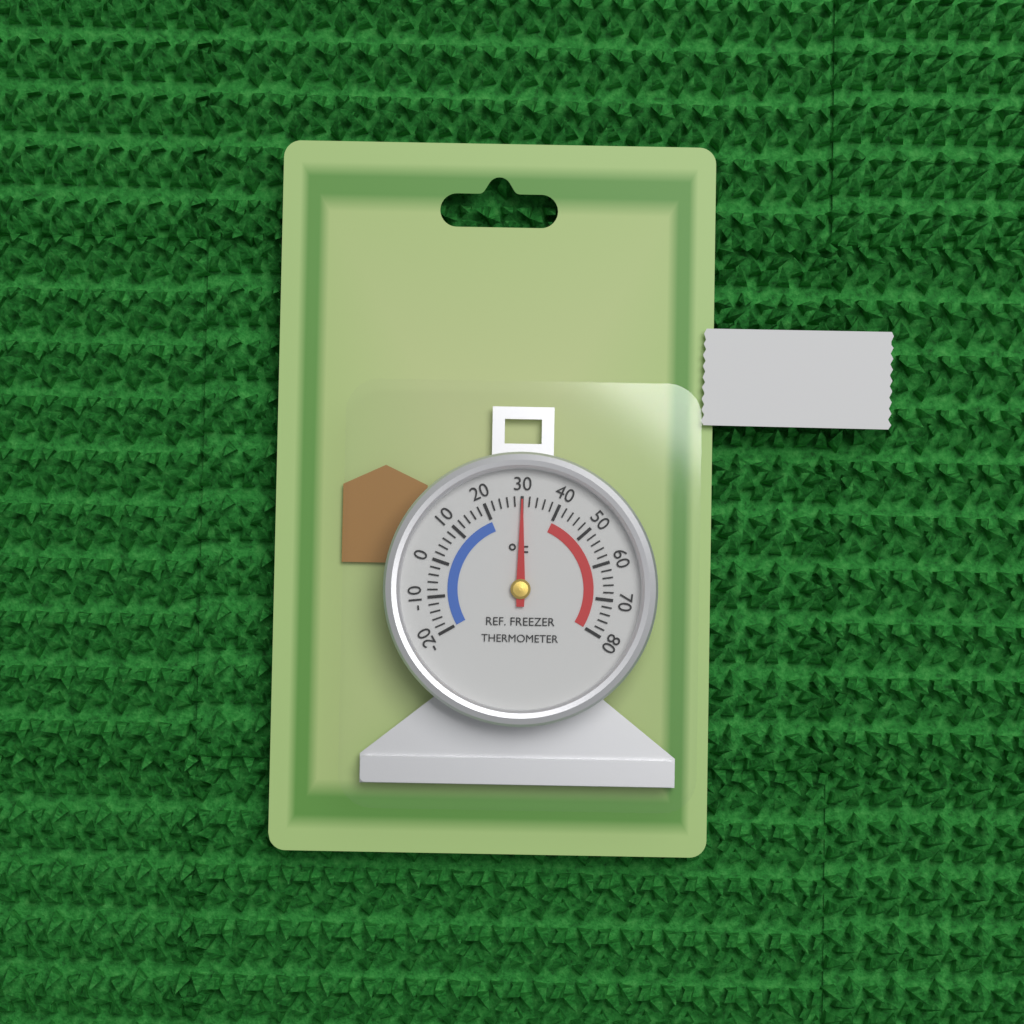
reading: 30 °F
